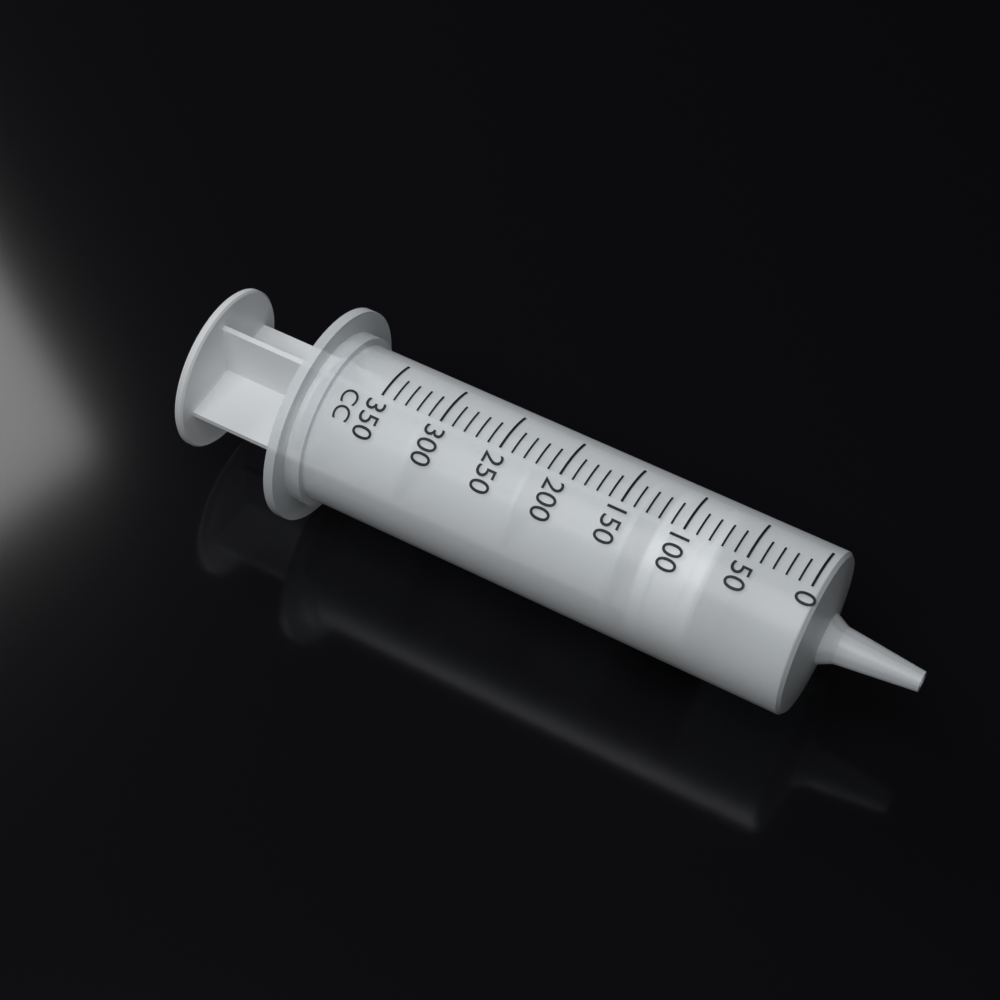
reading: 70 cc
